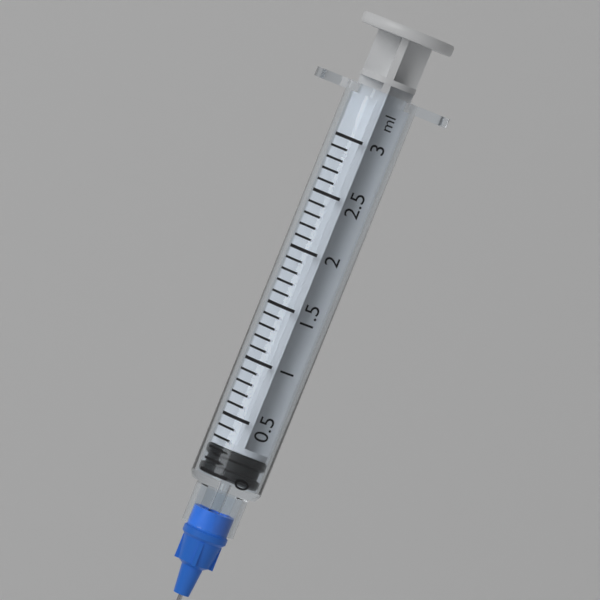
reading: 0.0 ml
